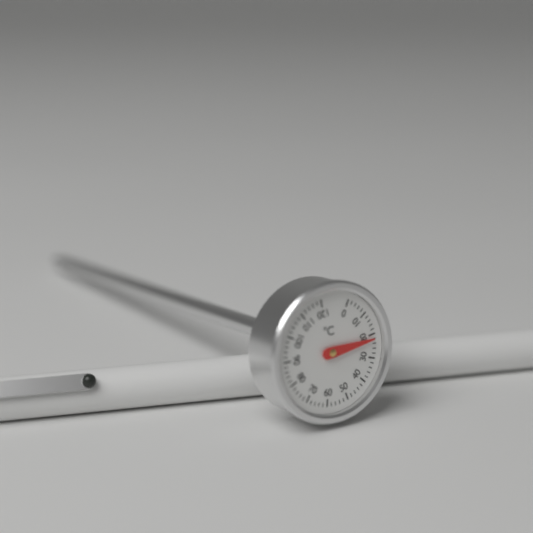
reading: 22 °C
